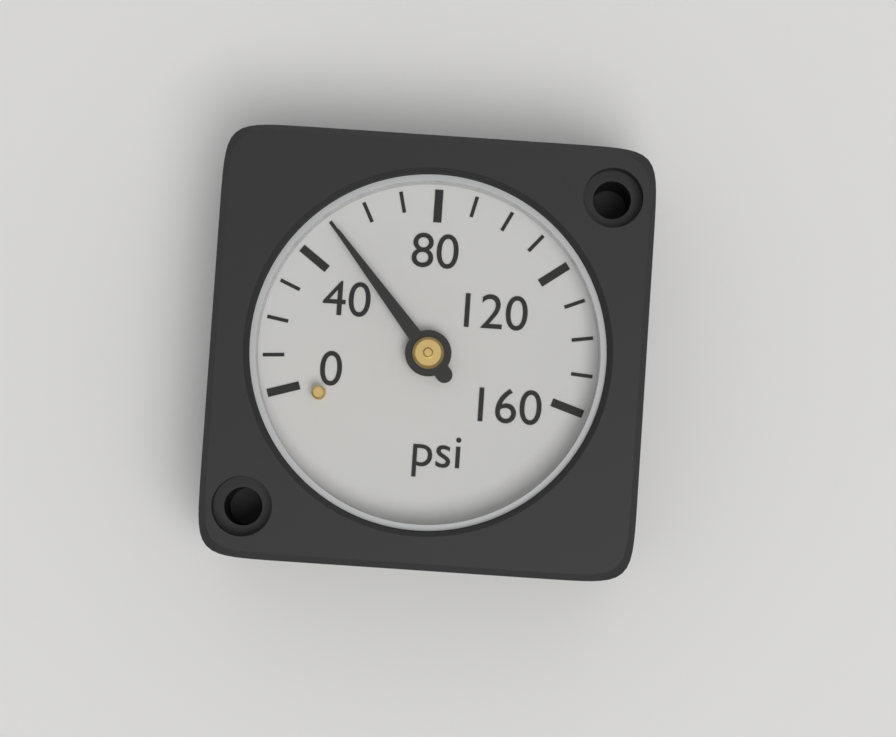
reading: 50 psi
